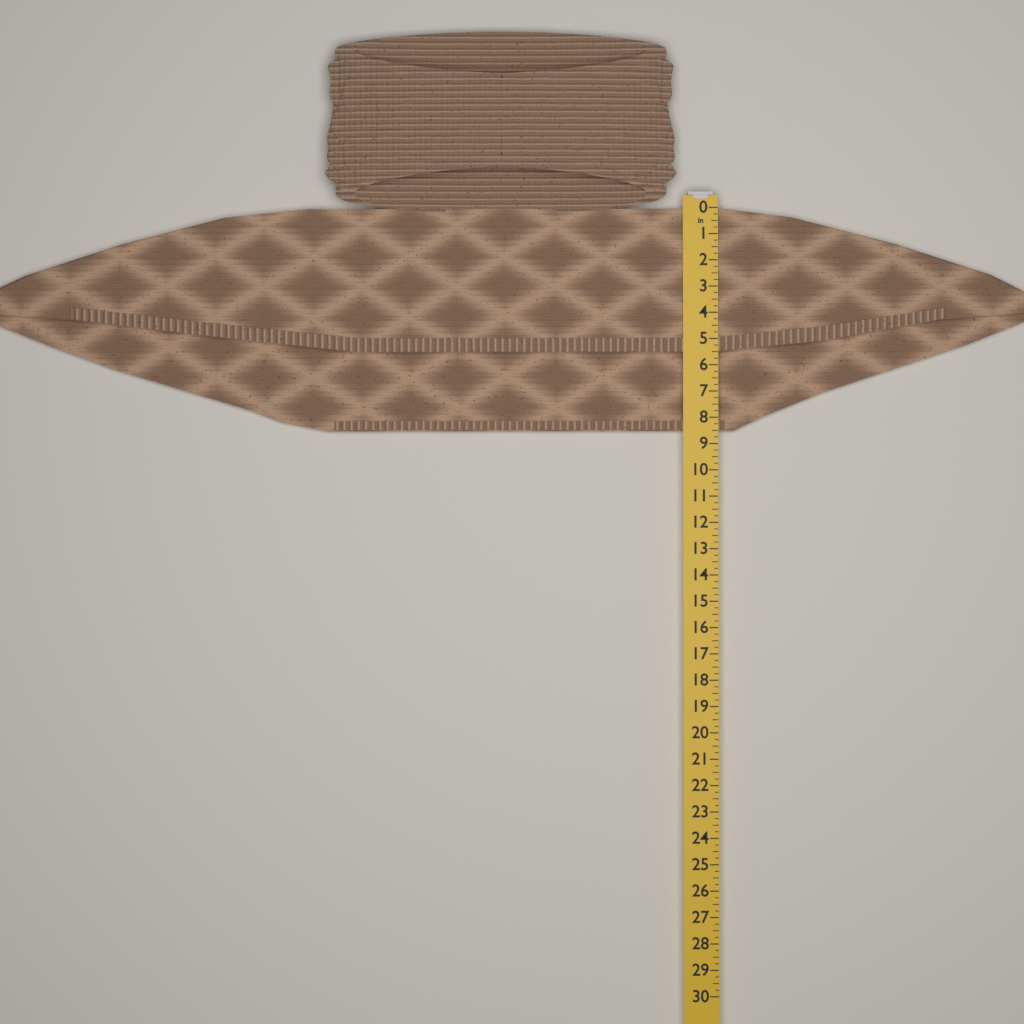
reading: 8.50 in
